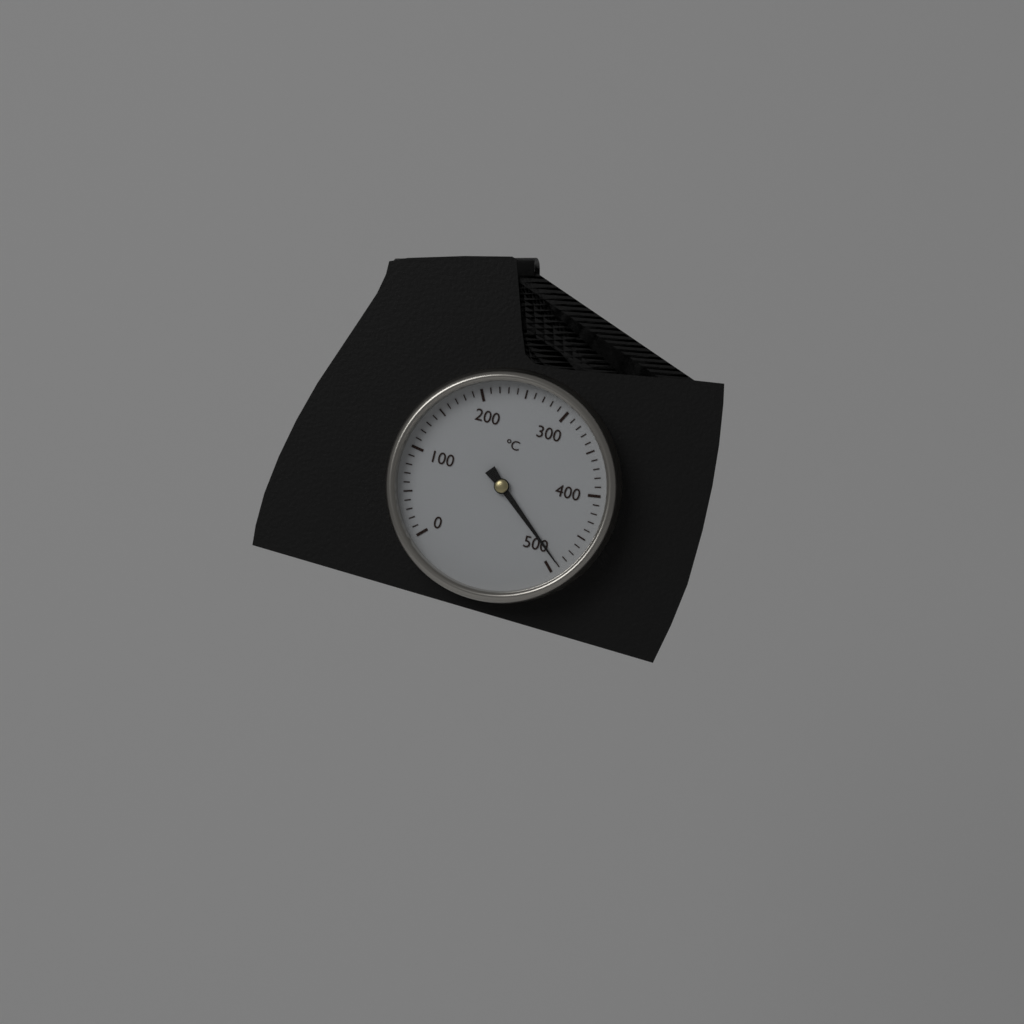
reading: 490 °C
